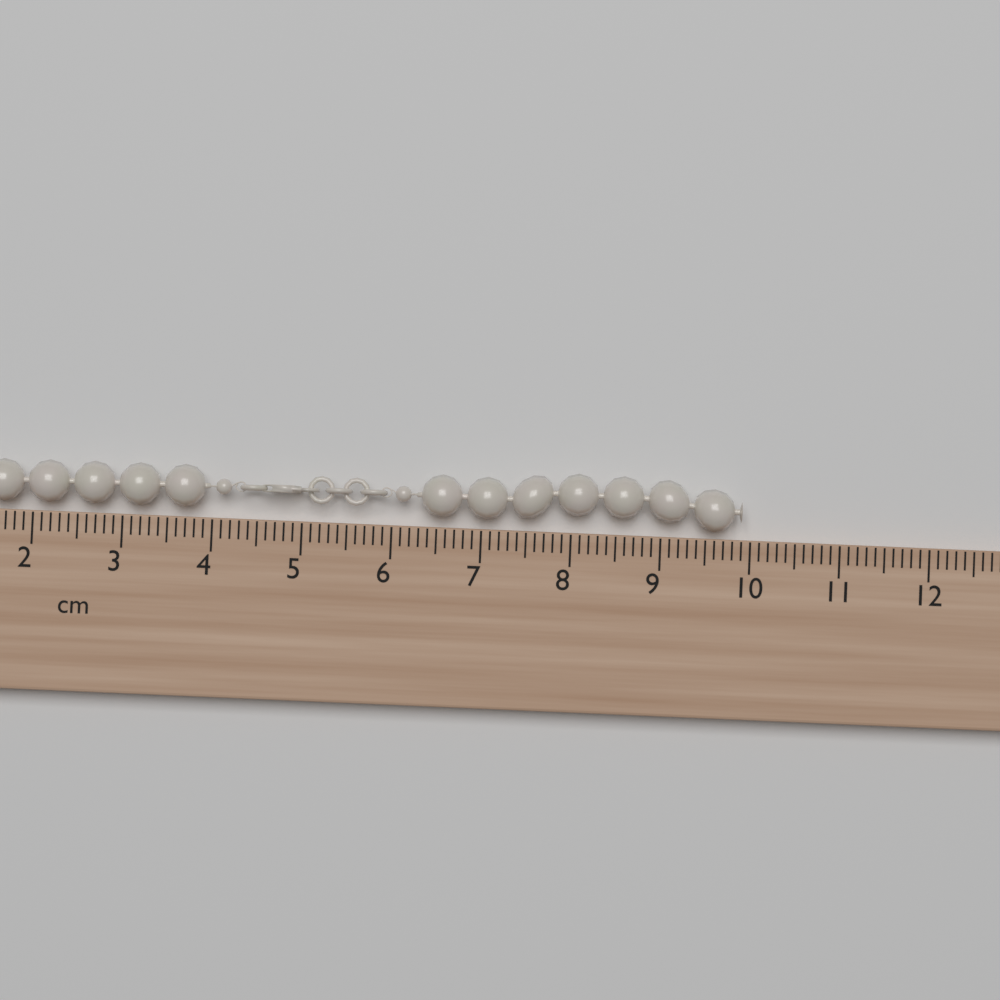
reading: 9.9 cm
